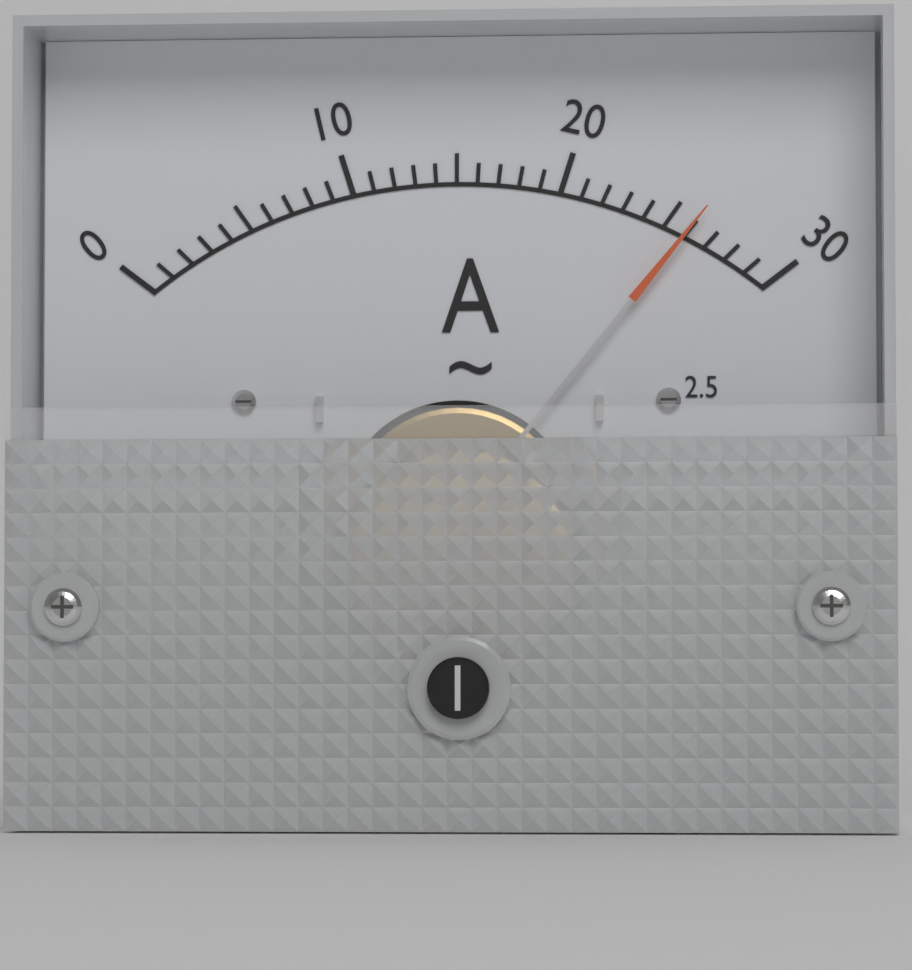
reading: 26 A
